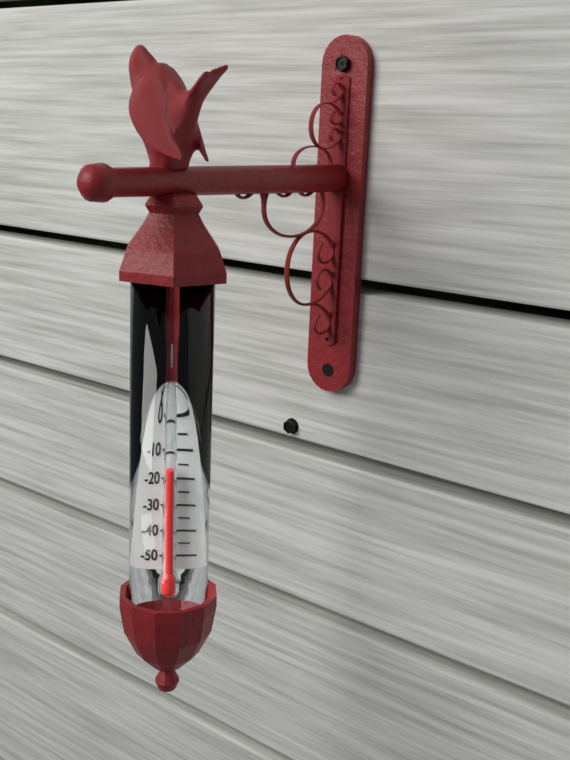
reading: -15 °C
